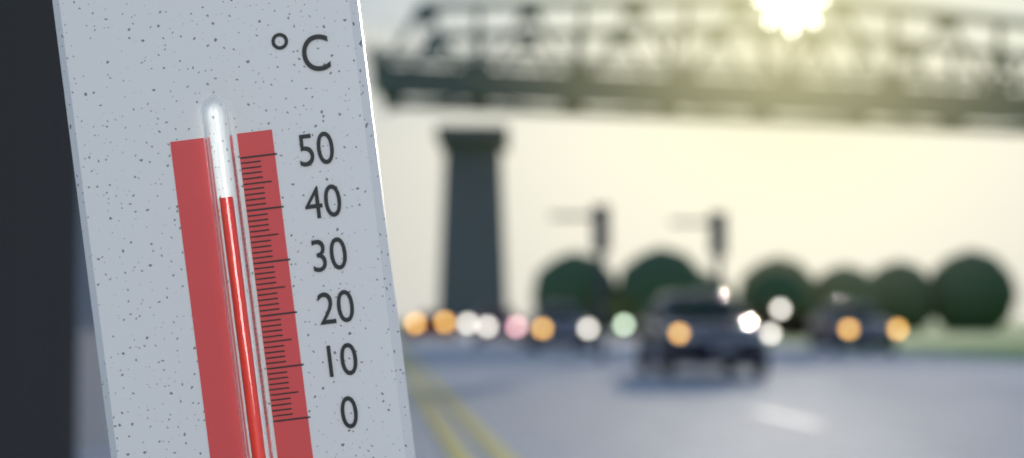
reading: 43 °C
